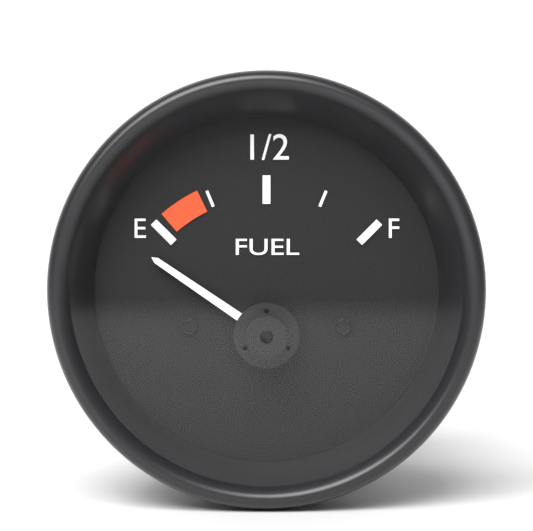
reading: -0.12 (no unit)
